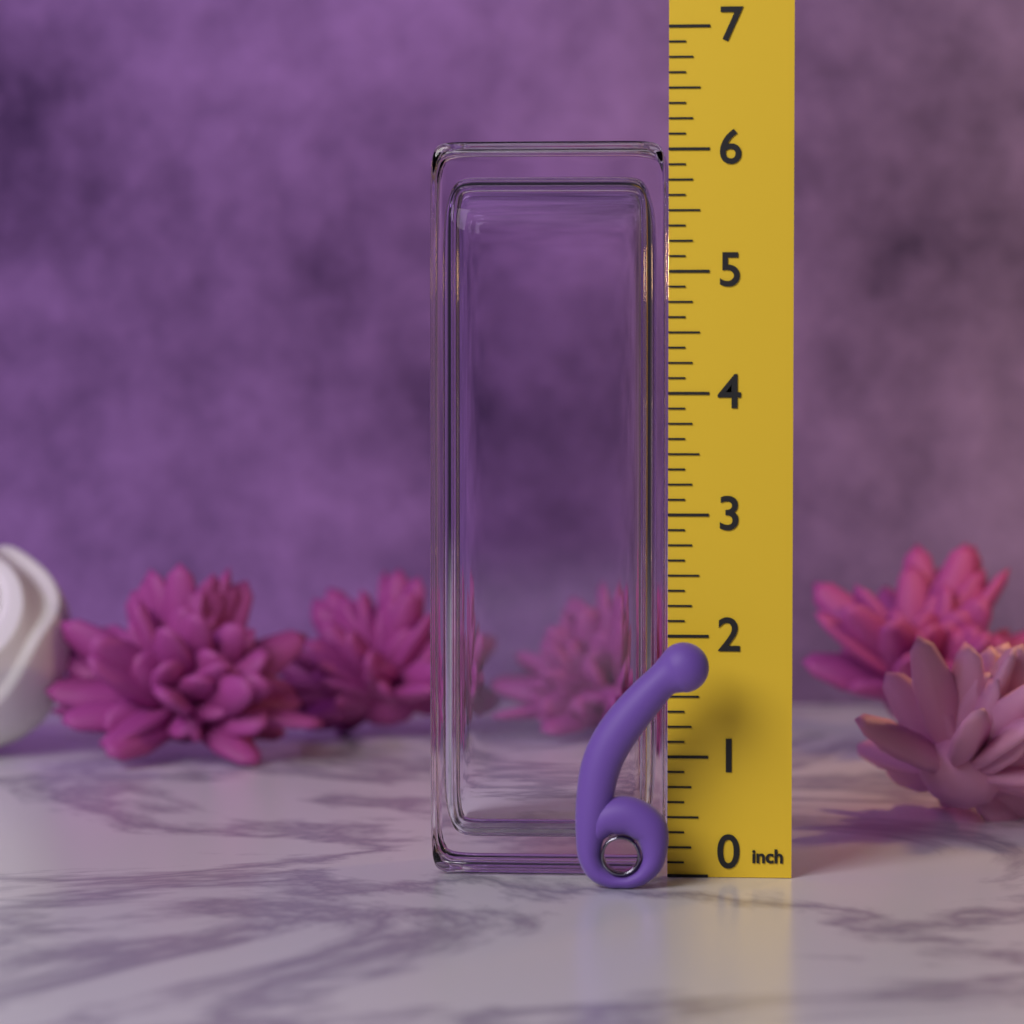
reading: 2.000 in
